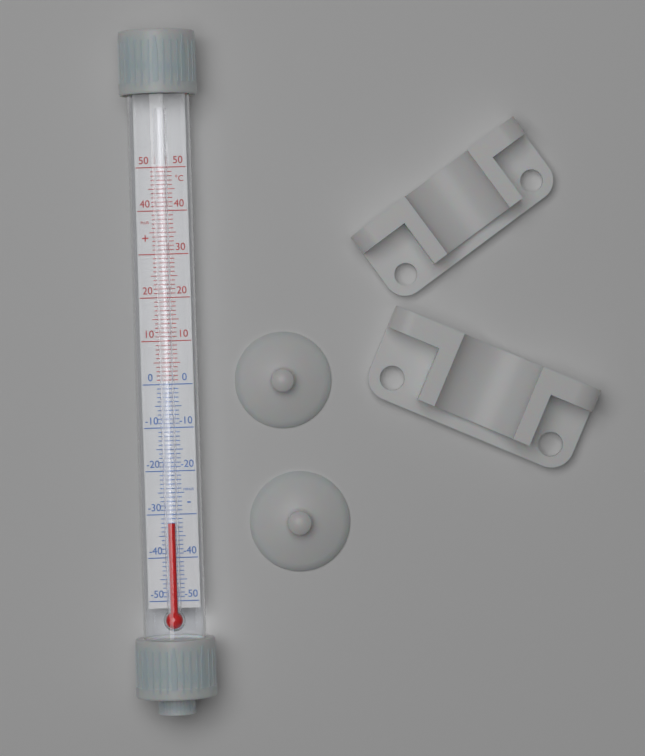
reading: -32 °C
